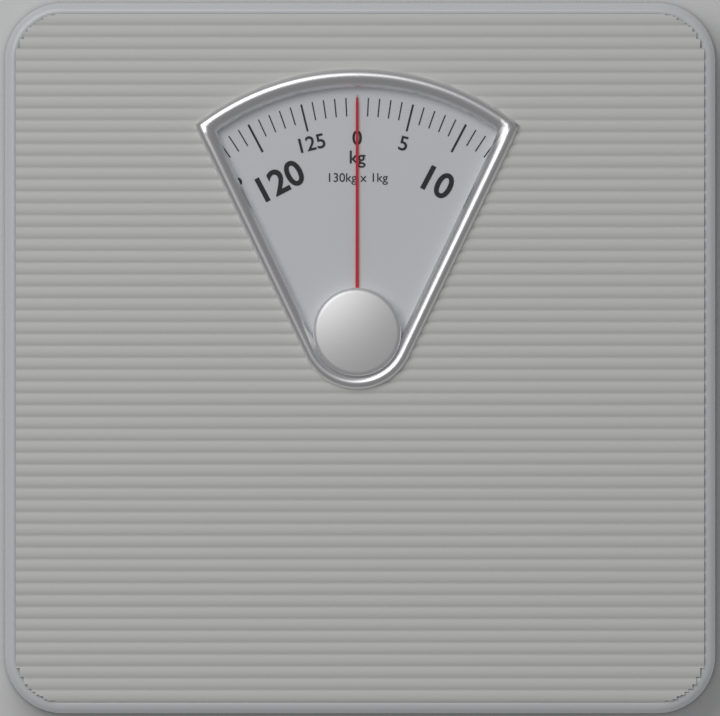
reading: 0 kg
